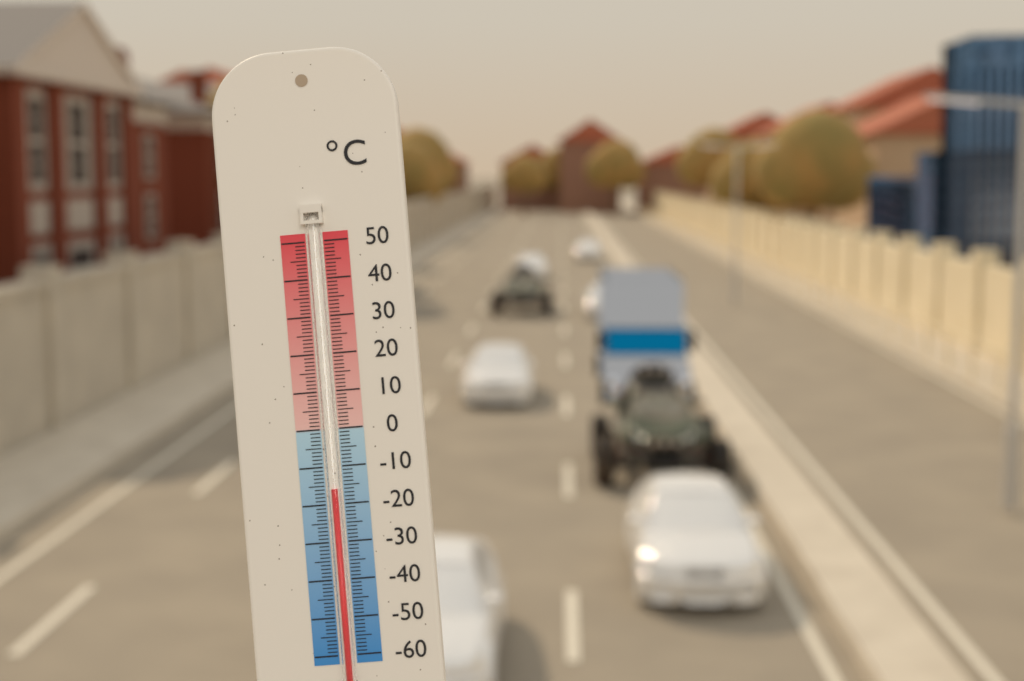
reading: -16 °C
